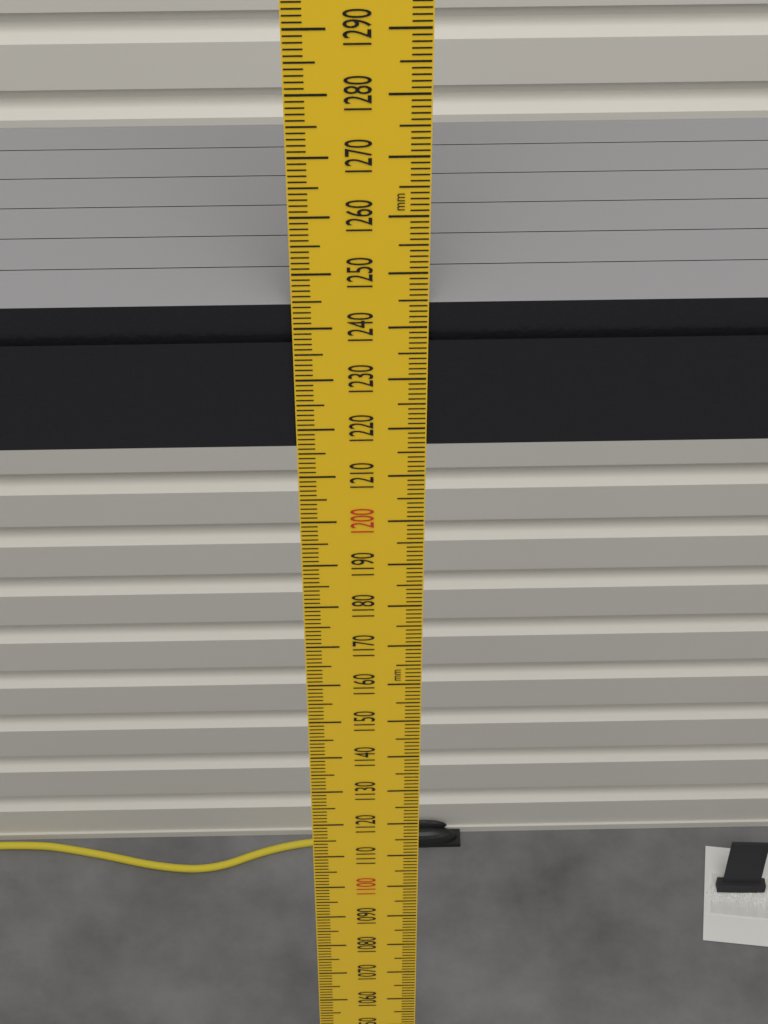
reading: 1244 mm
